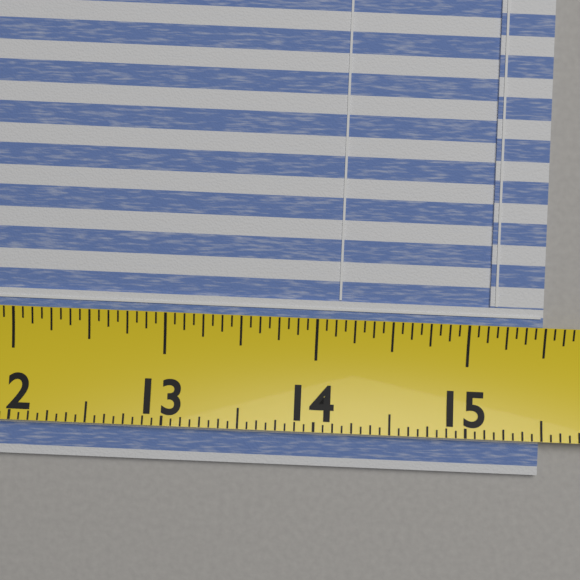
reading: 15.5000 (no unit)
